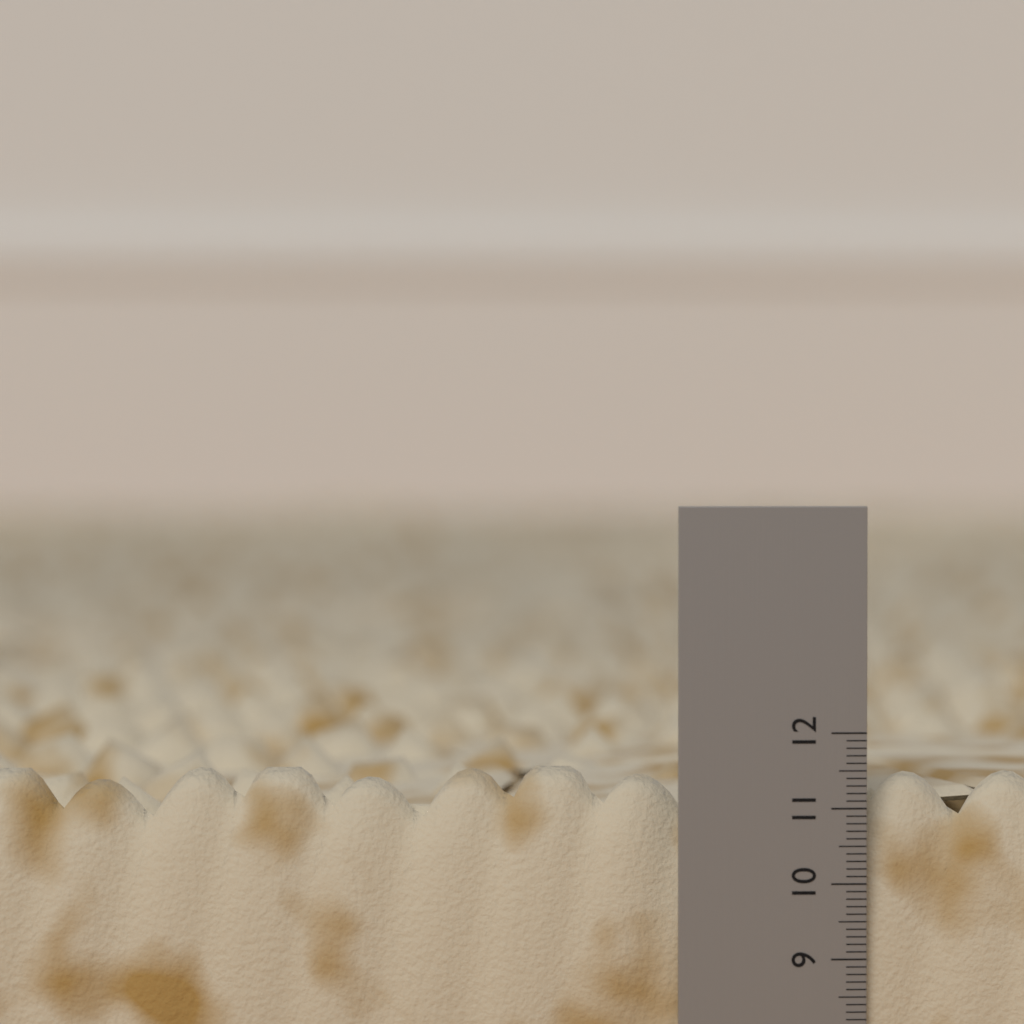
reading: 11.5 (no unit)
